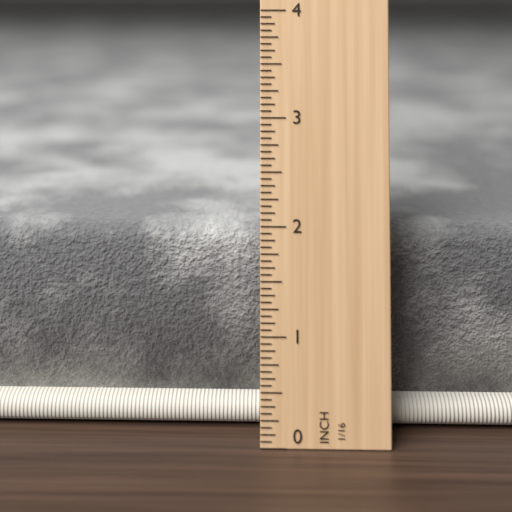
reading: 1.8750 in
